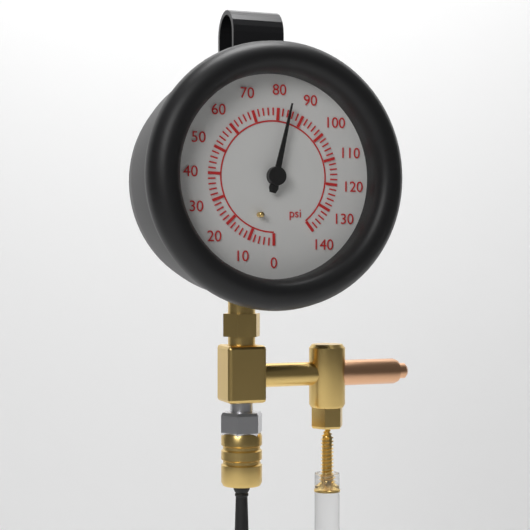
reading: 84 psi
